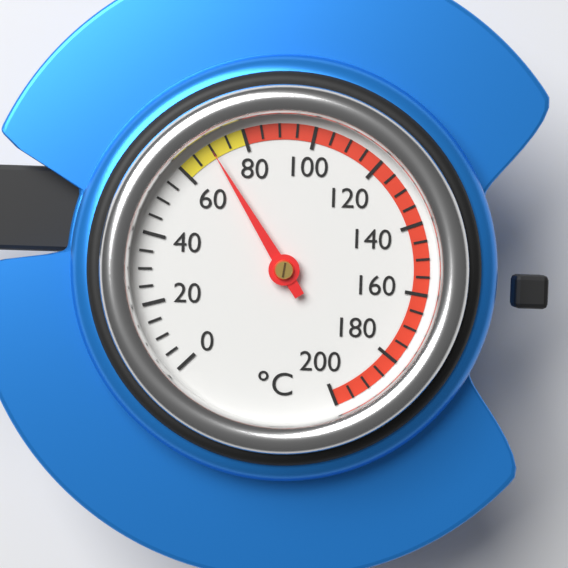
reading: 70 °C
